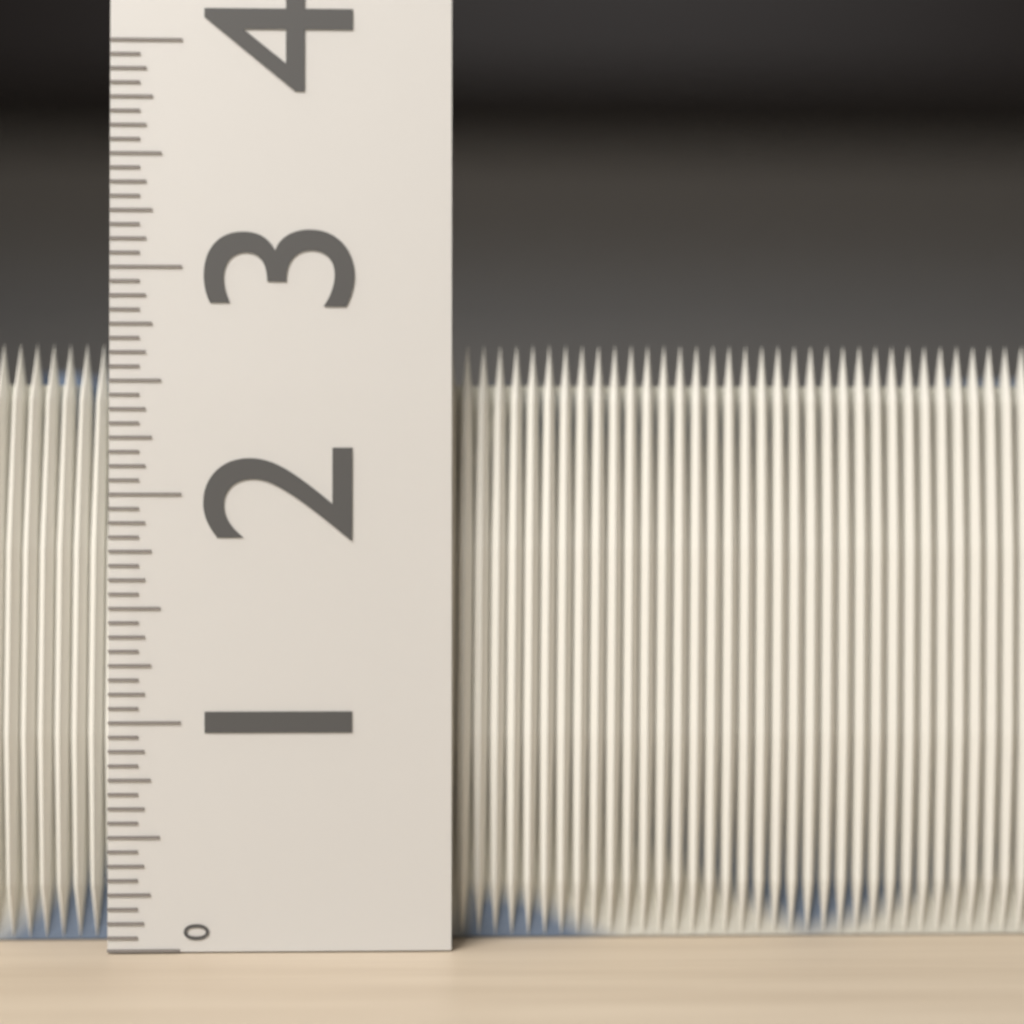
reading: 2.6875 (no unit)
